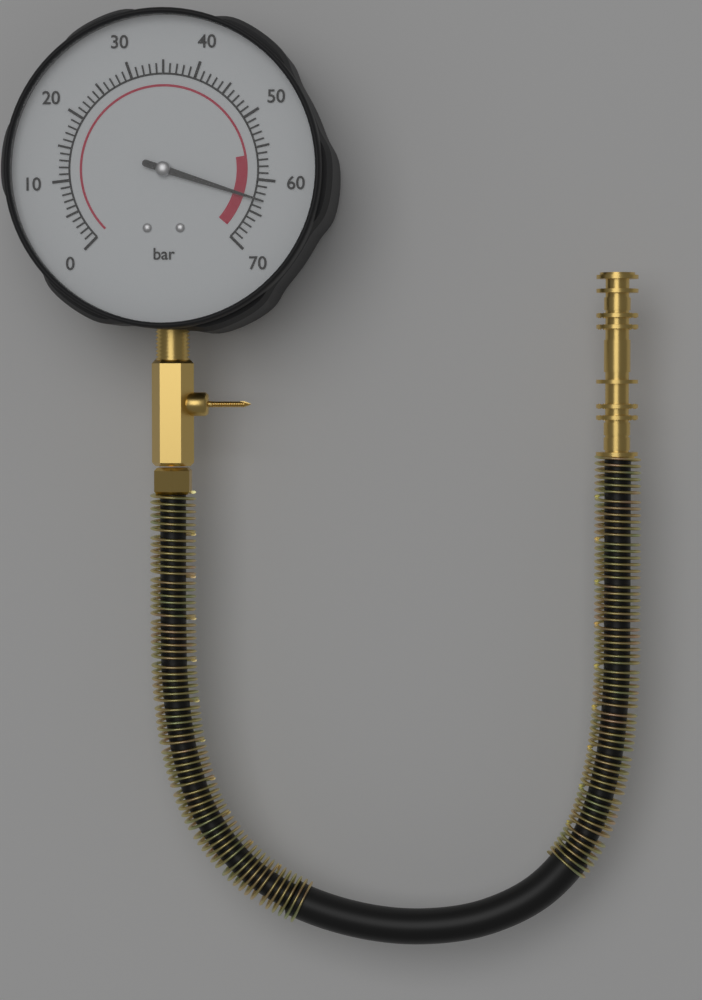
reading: 63 bar
